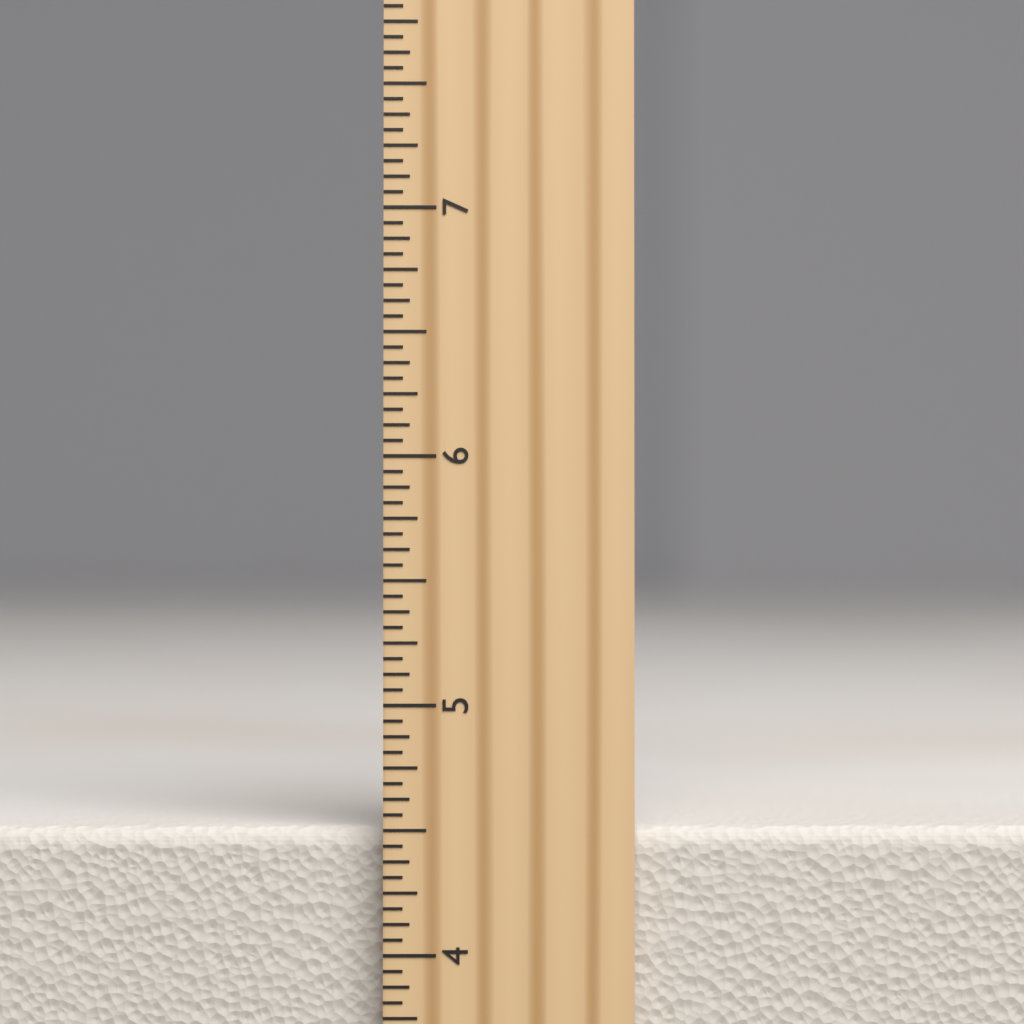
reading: 4.5000 inch
